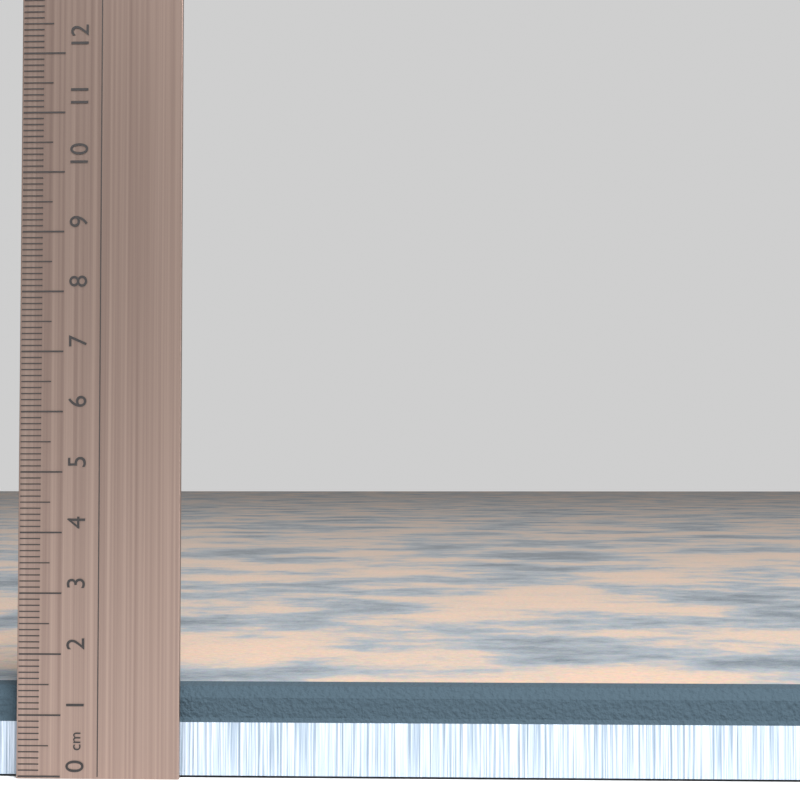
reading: 1.5 cm
